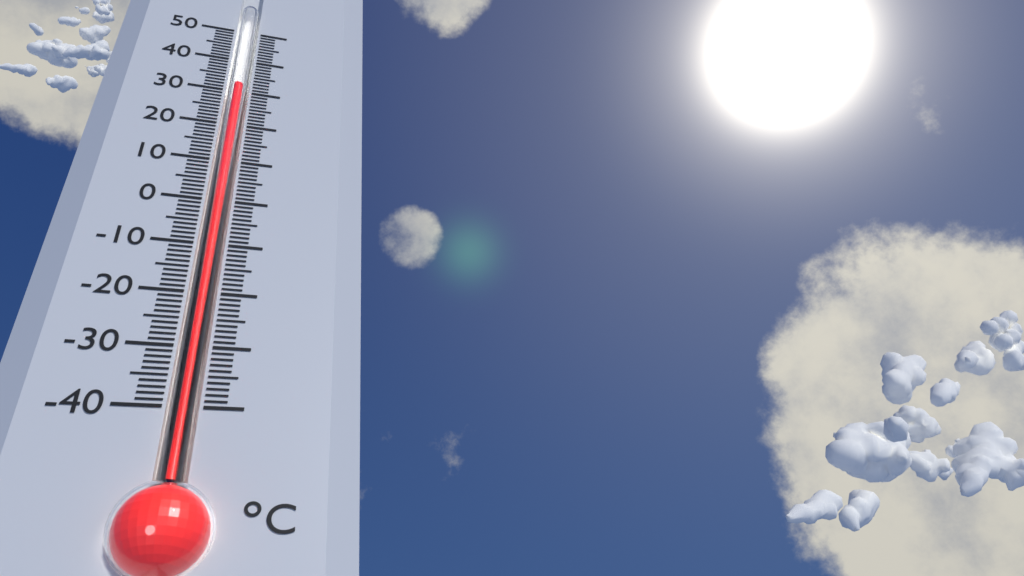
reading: 32 °C
